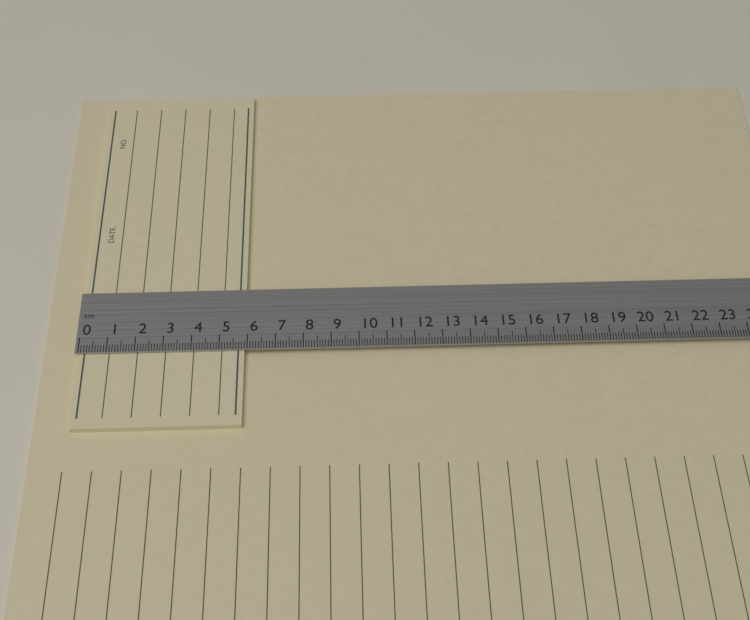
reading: 5.9 cm
